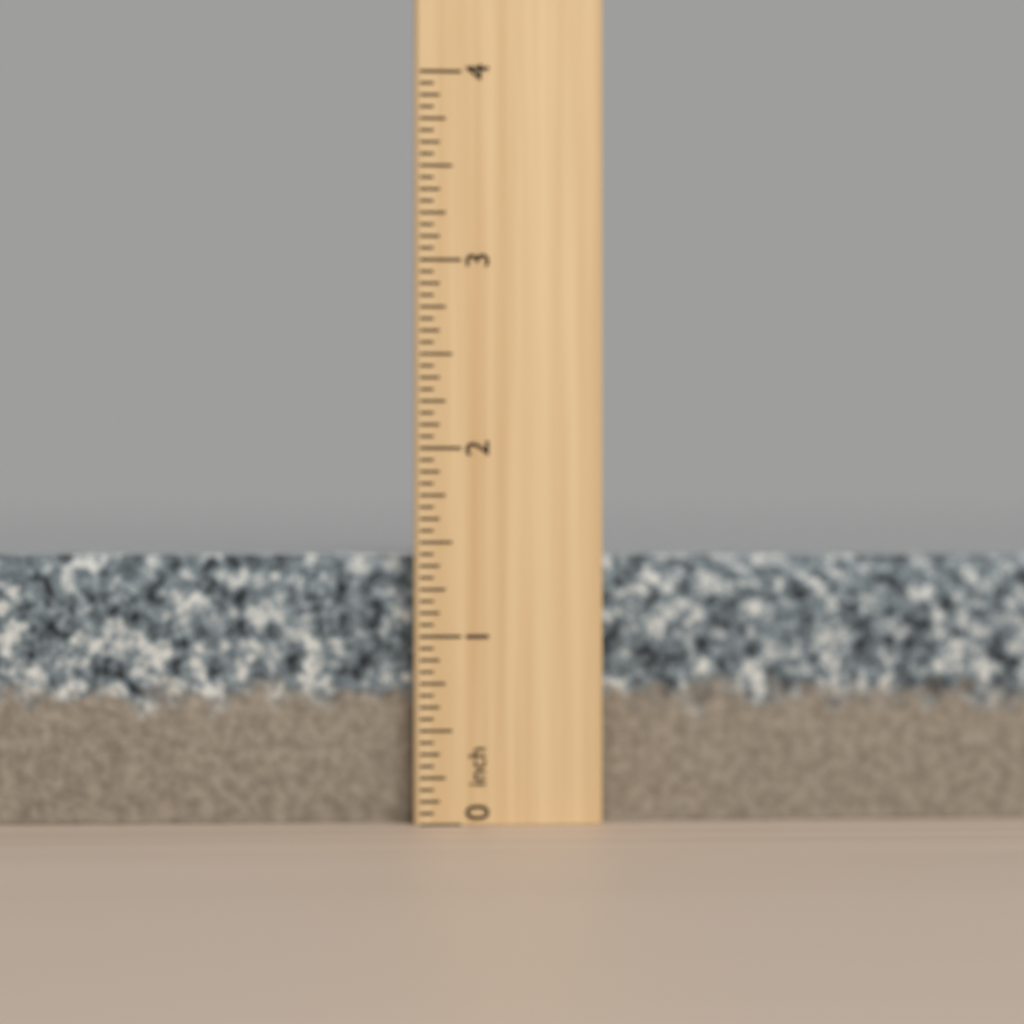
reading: 1.4375 inch
